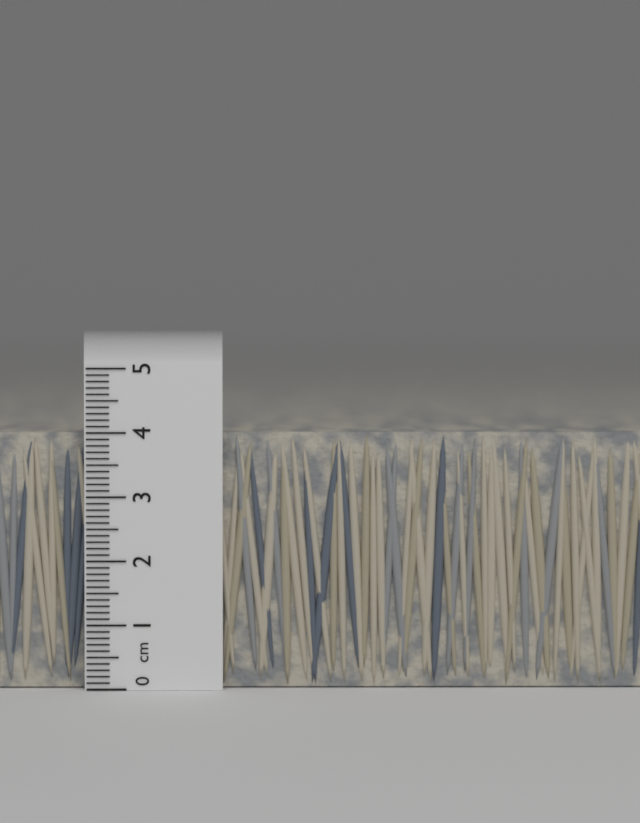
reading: 4.0 cm
